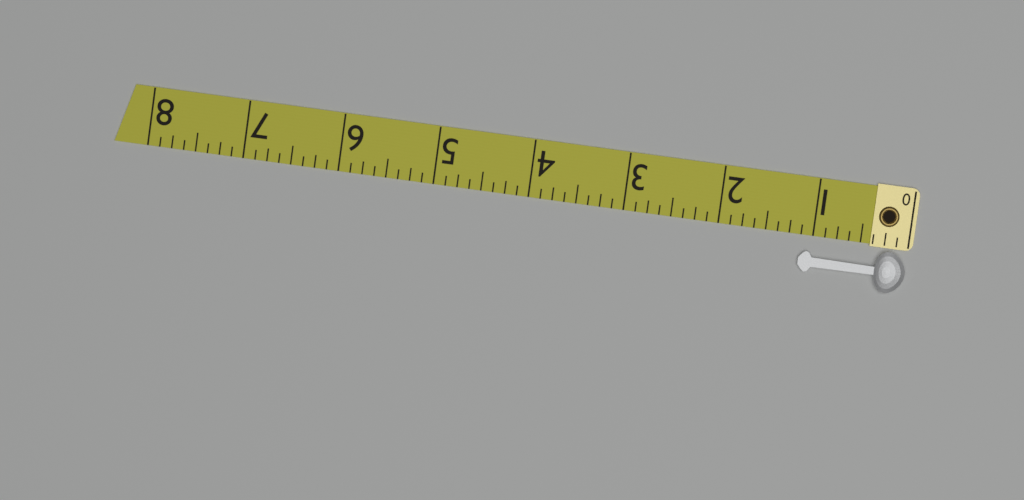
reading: 1.125 (no unit)
